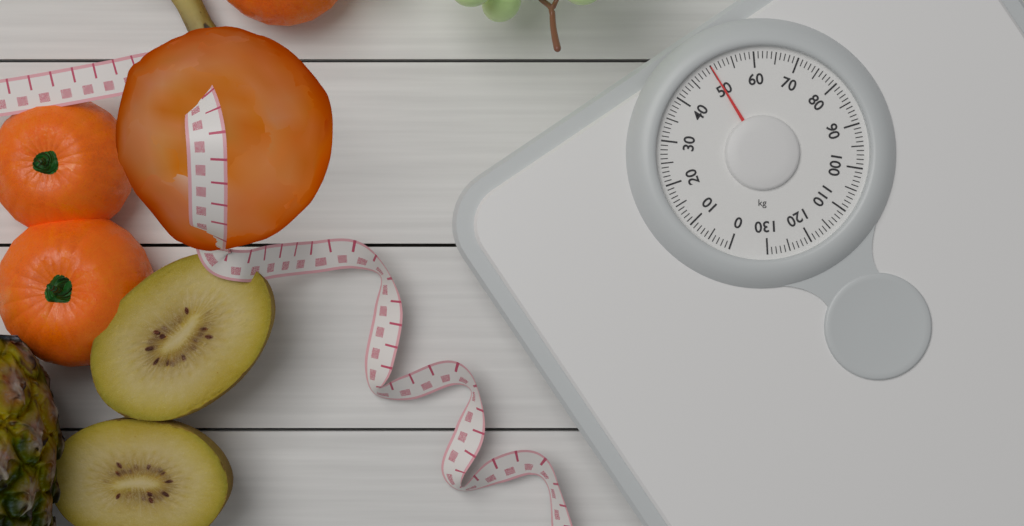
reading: 50 kg
